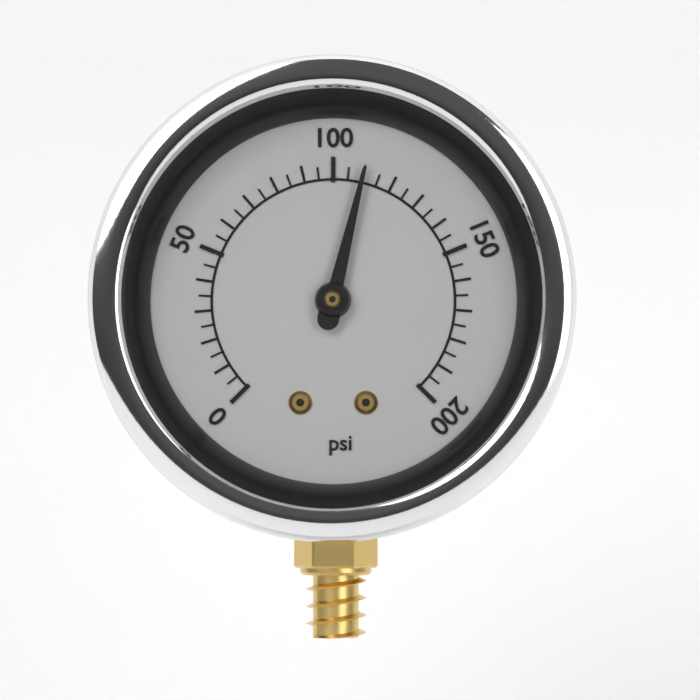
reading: 110 psi
